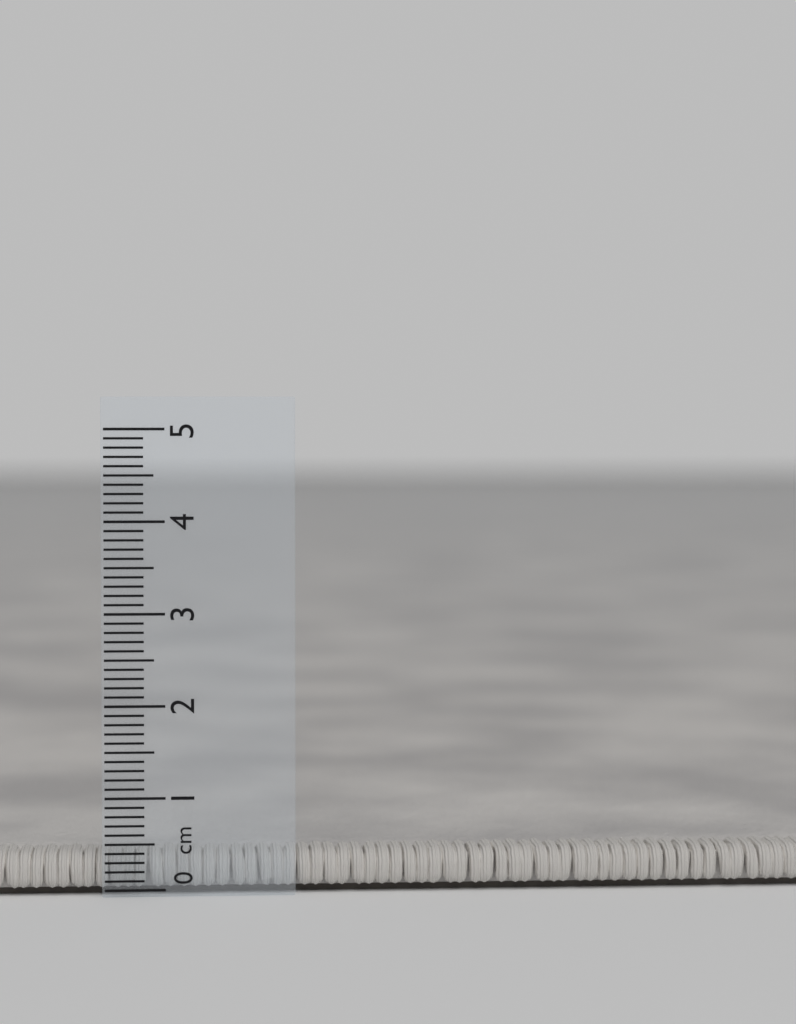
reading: 0.4 cm
